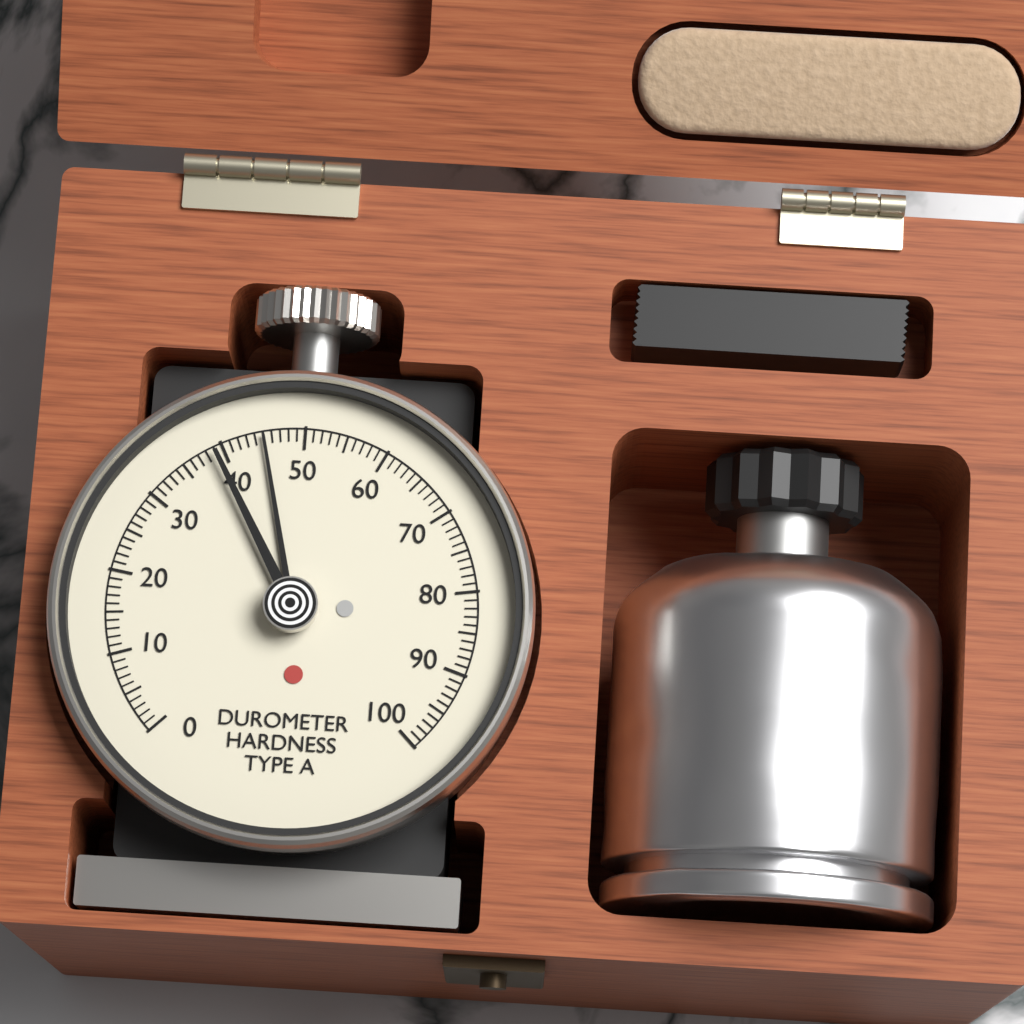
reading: 45 Shore A
